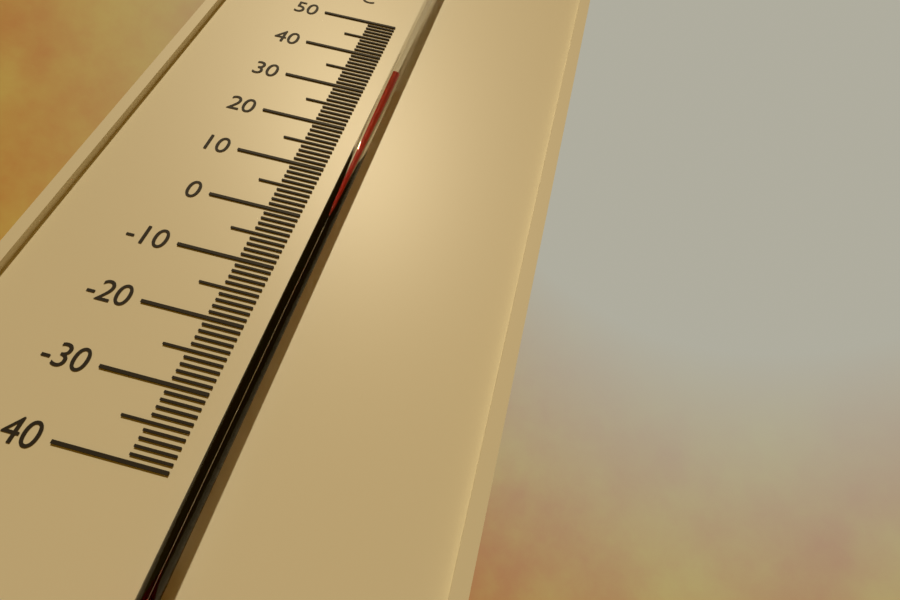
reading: 34 °C
